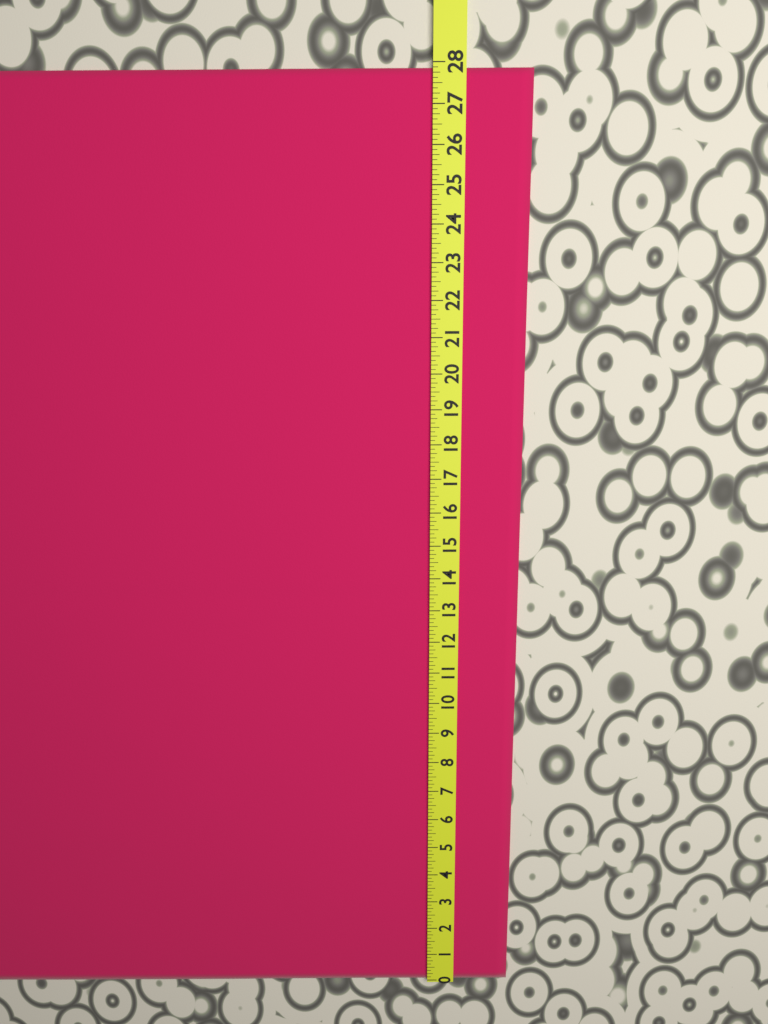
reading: 27.875 (no unit)
